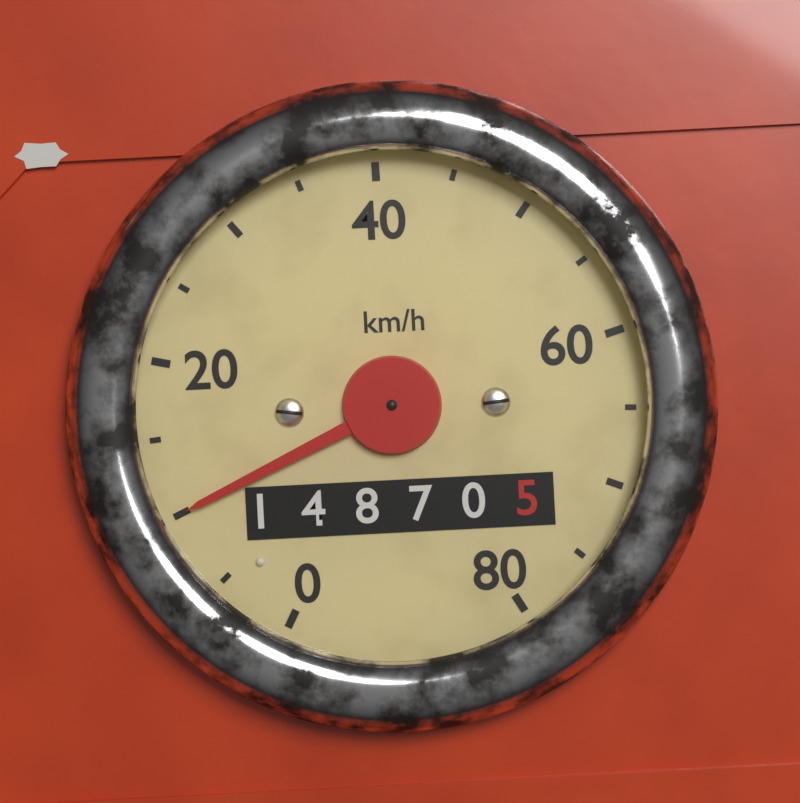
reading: 10 km/h
